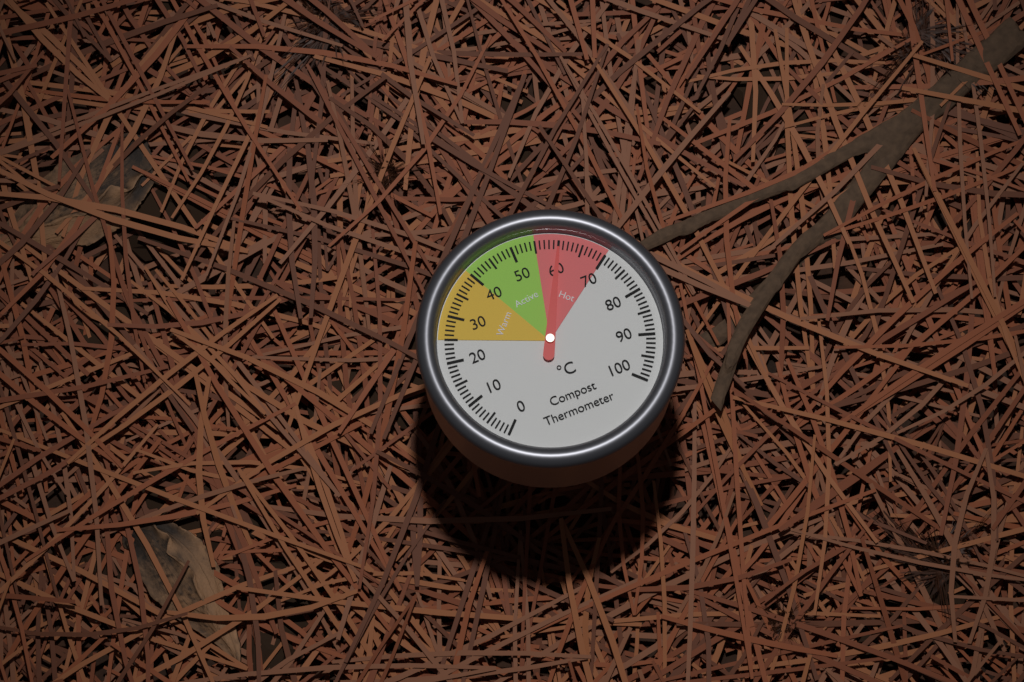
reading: 60 °C
